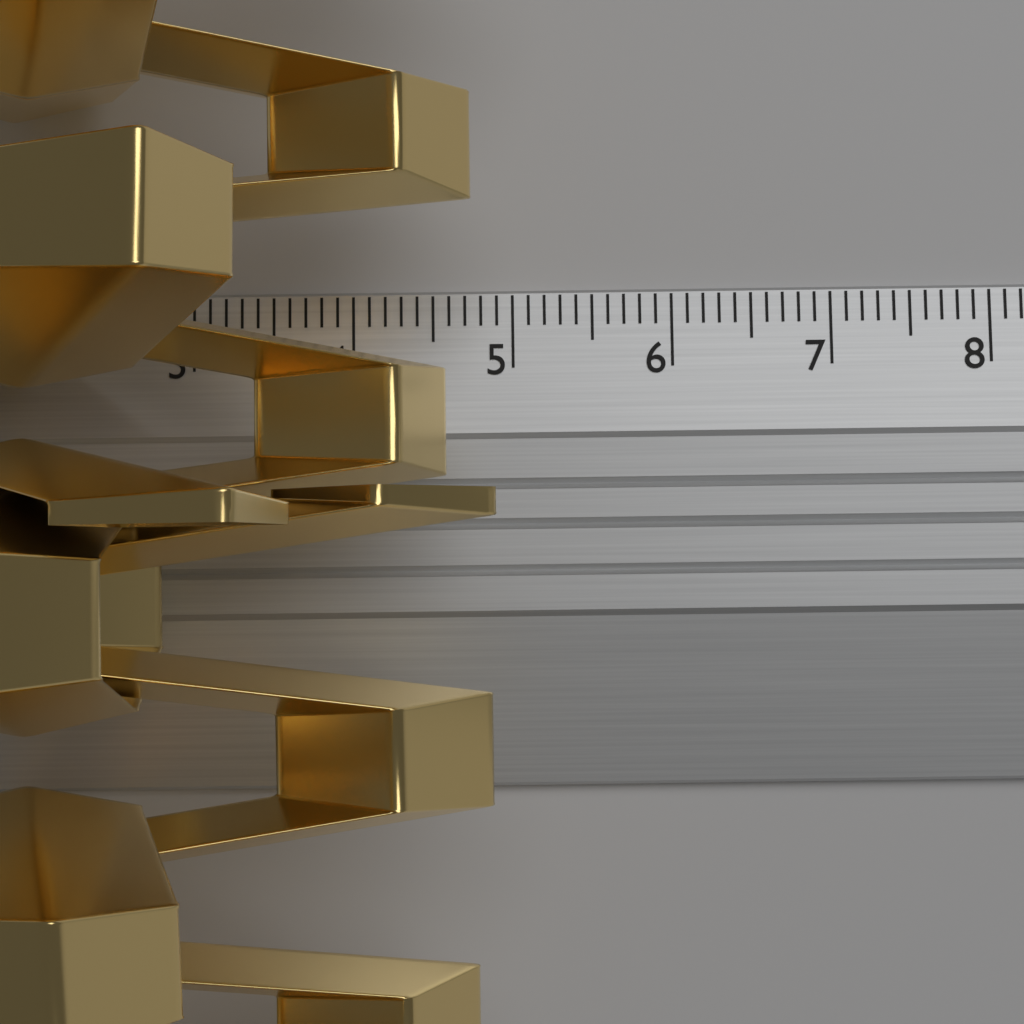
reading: 4.9 cm
